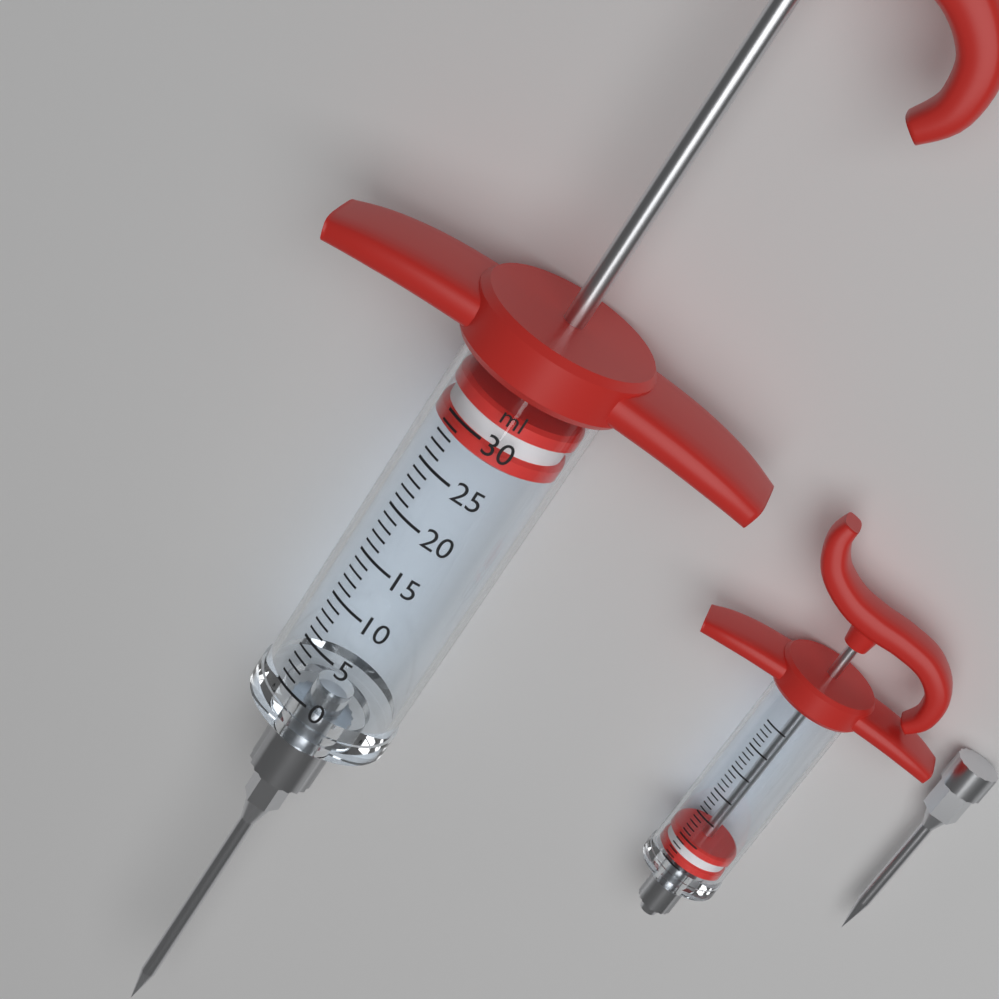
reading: 28 ml
